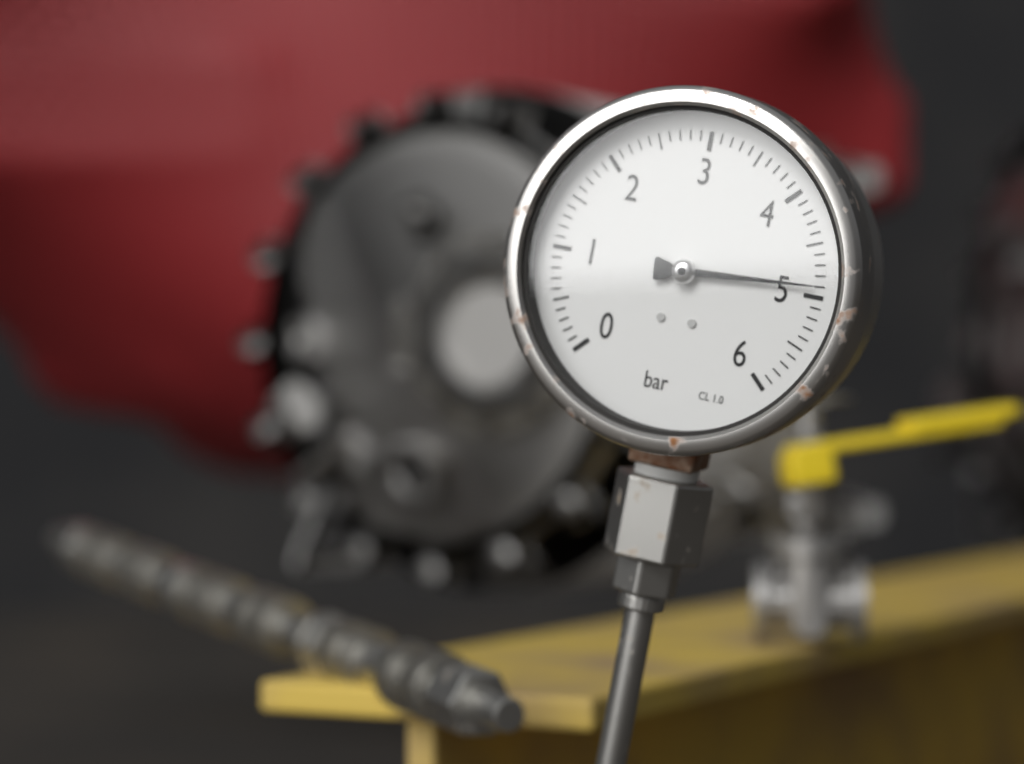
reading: 4.9 bar
